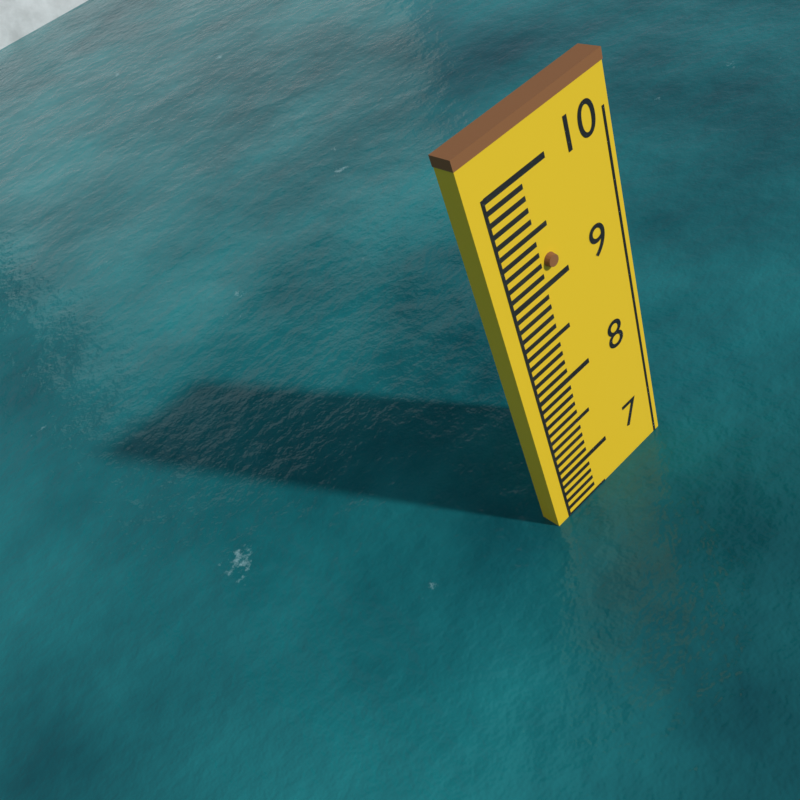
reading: 6.5 (no unit)
